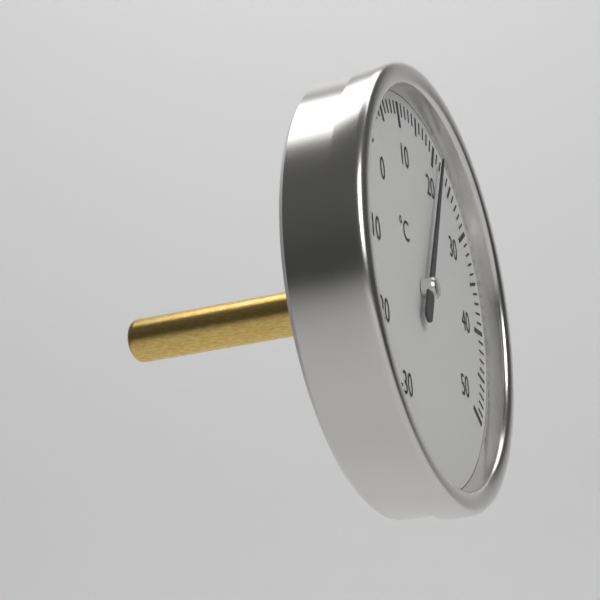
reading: 21 °C
